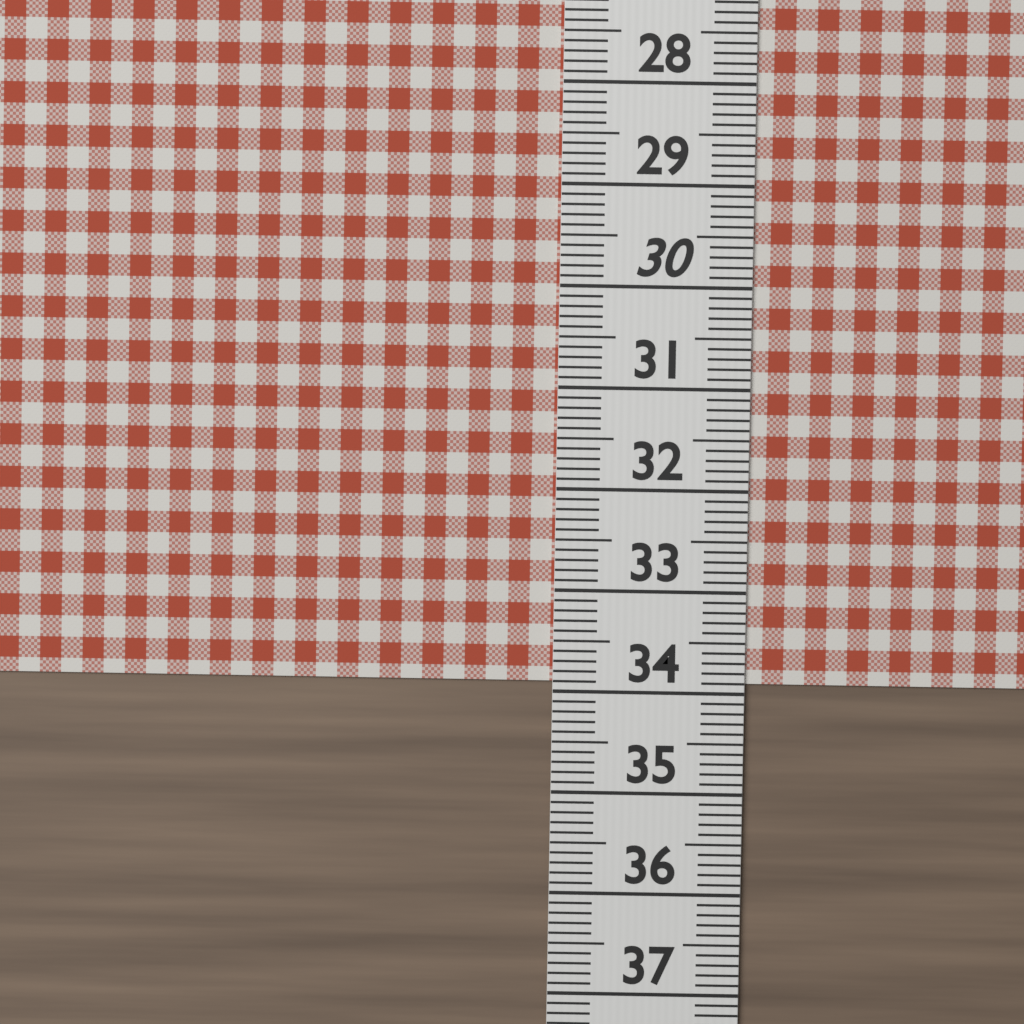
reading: 33.9 (no unit)
